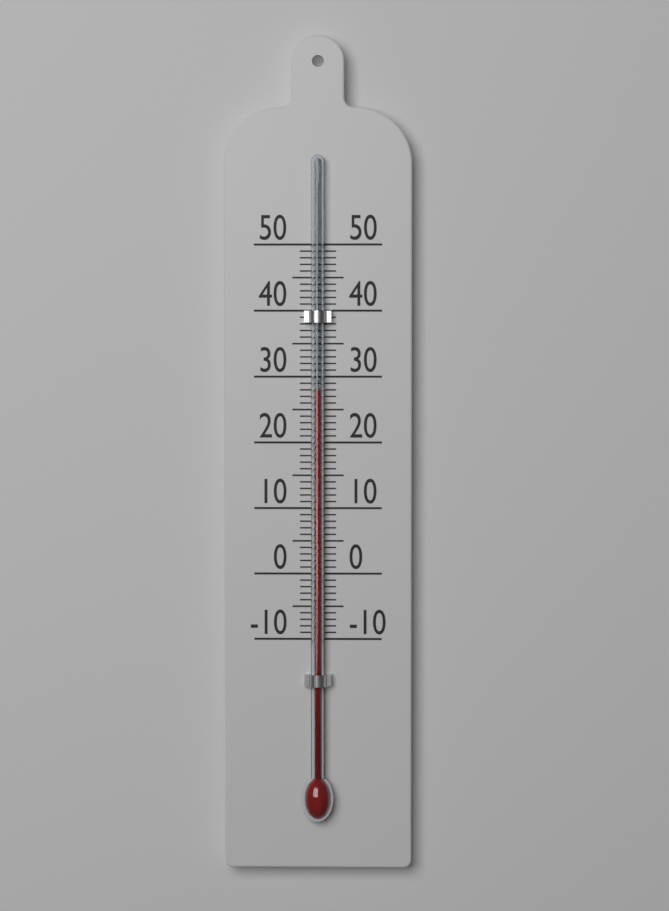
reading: 28 (no unit)
